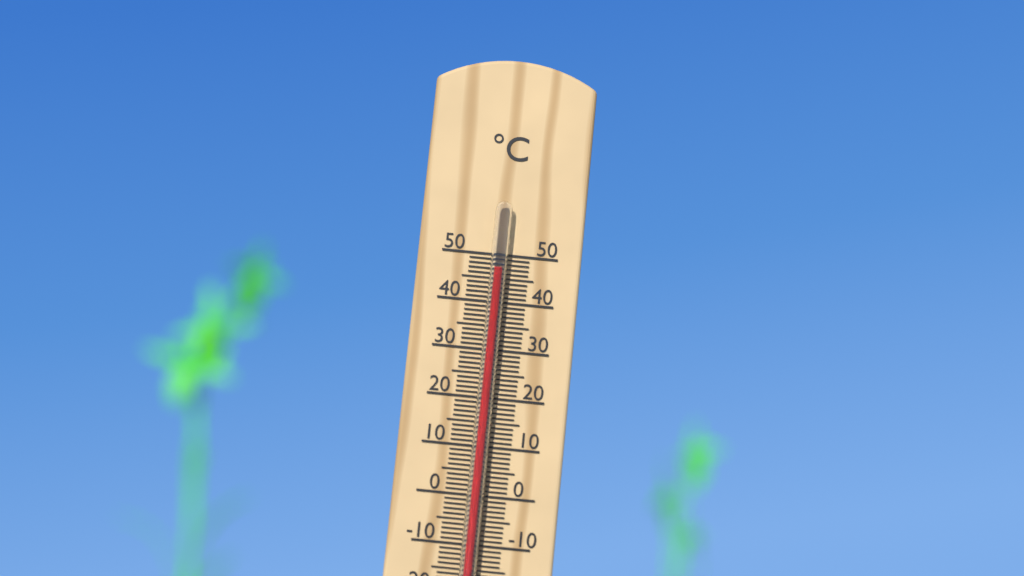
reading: 47 °C
